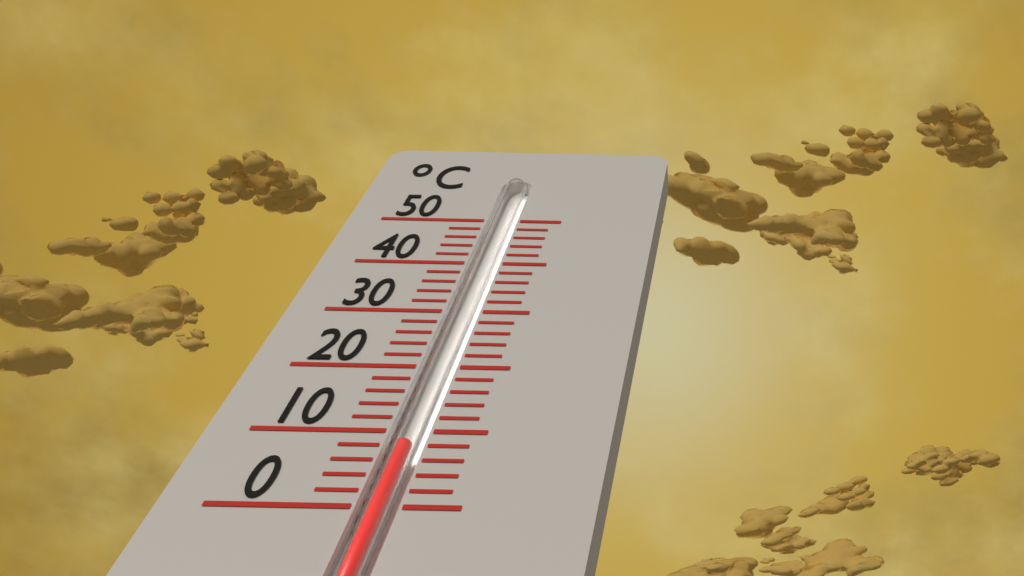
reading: 8 °C
